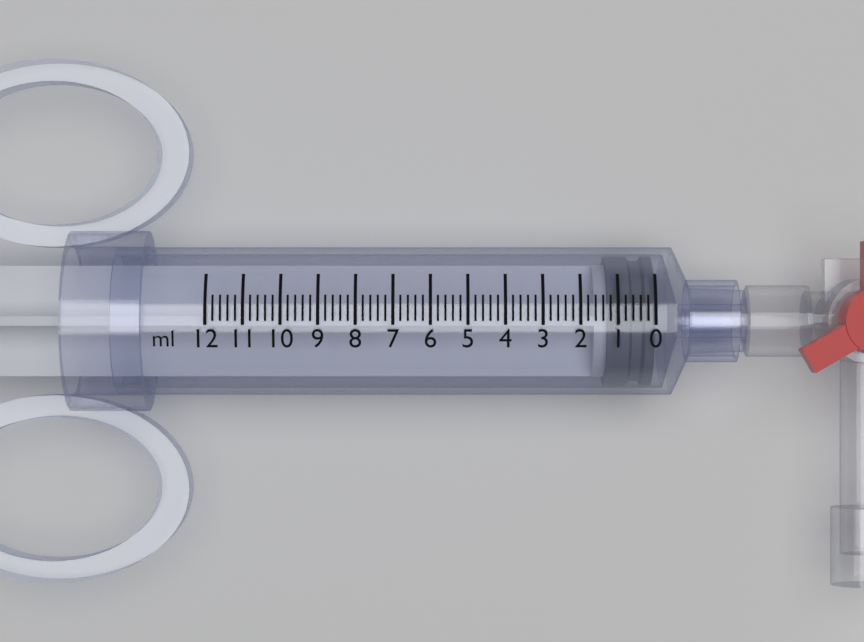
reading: 0.0 ml
